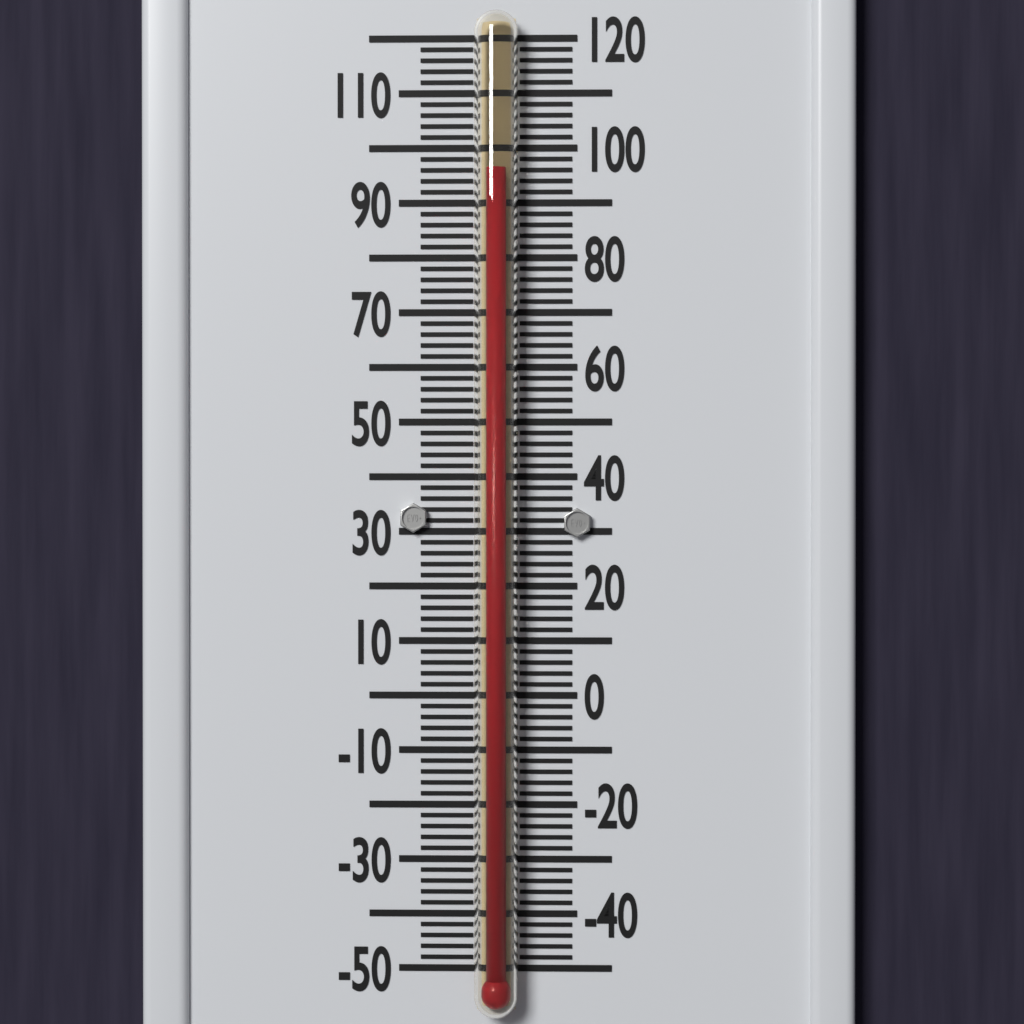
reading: 96 °F
